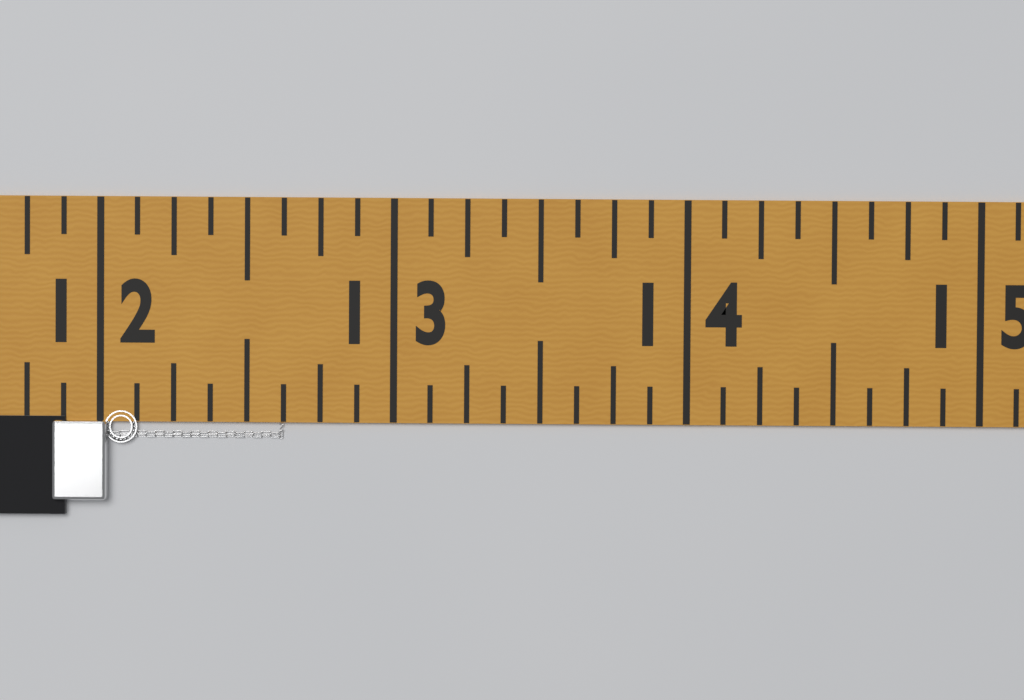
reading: 12.625 in
